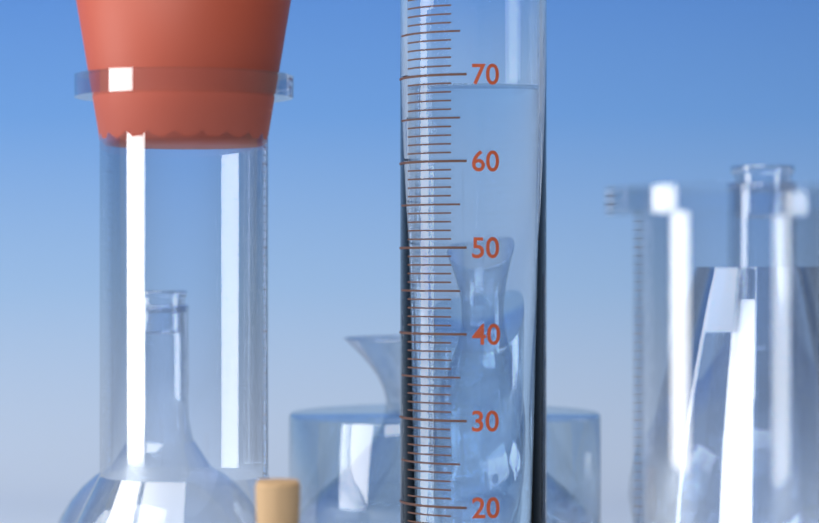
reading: 69 ml
